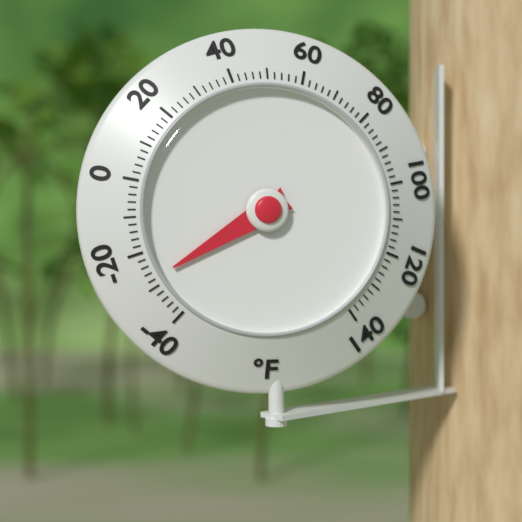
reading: -28 °F
